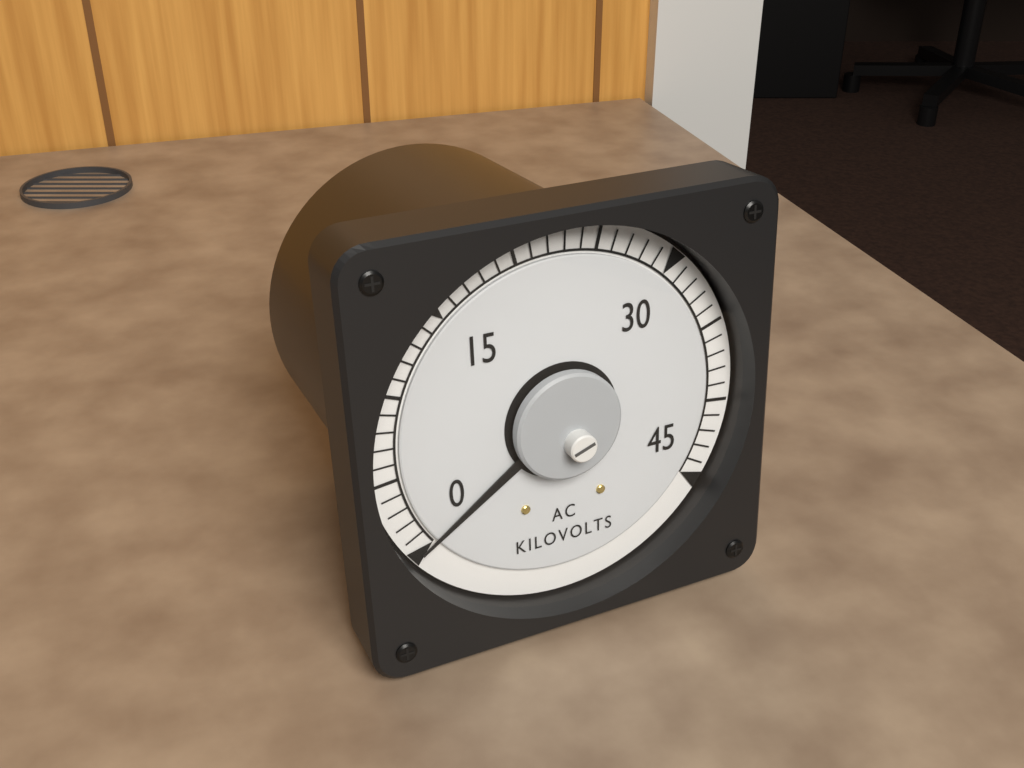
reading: 0 kV
